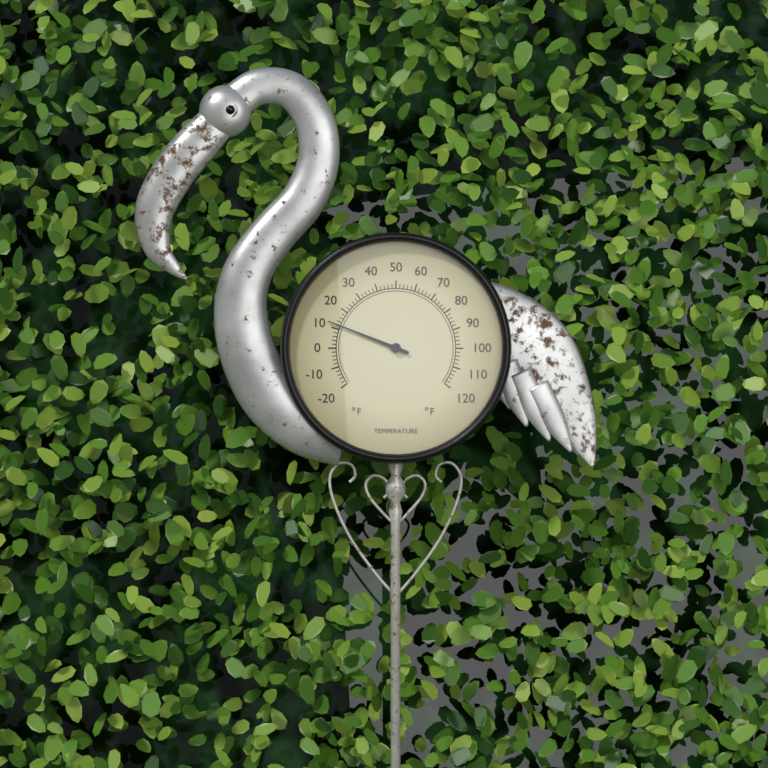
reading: 12 °F
